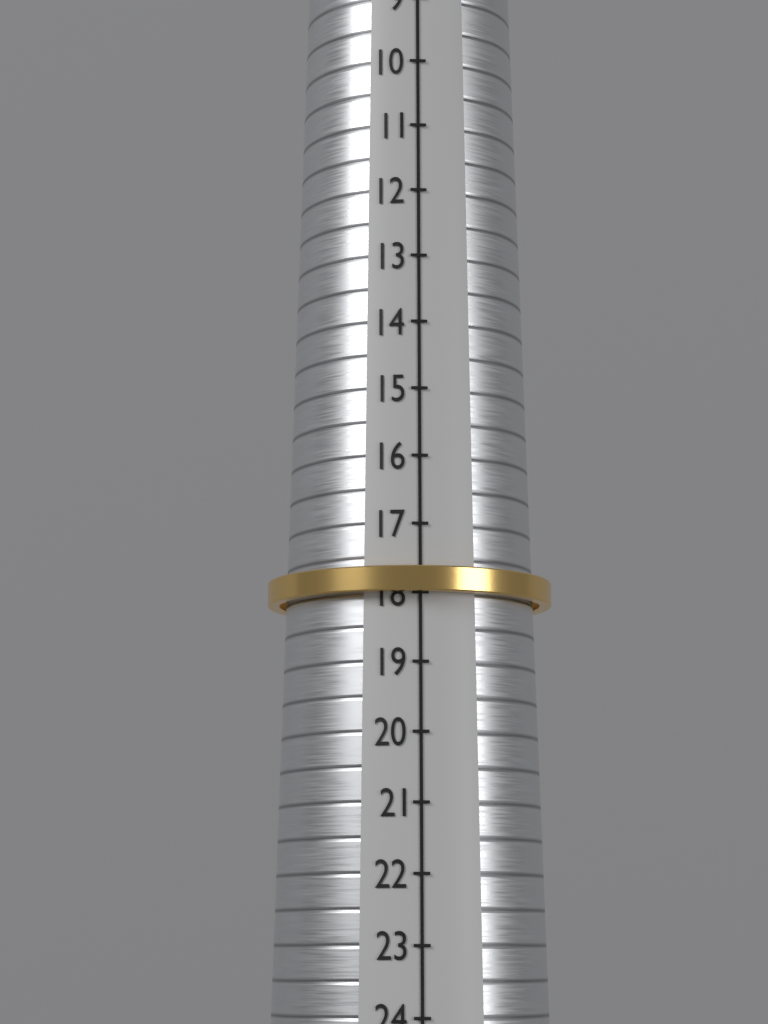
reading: 18 (no unit)
